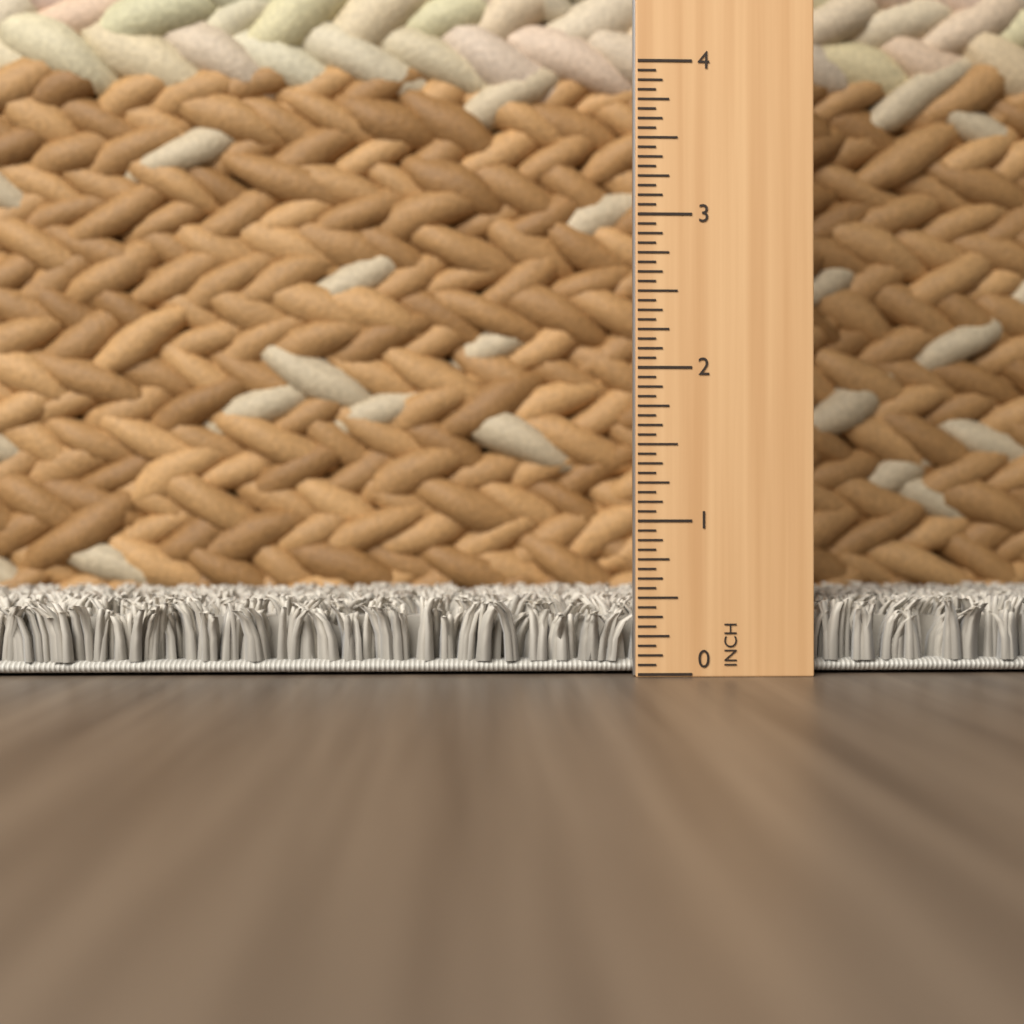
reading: 0.5000 in
